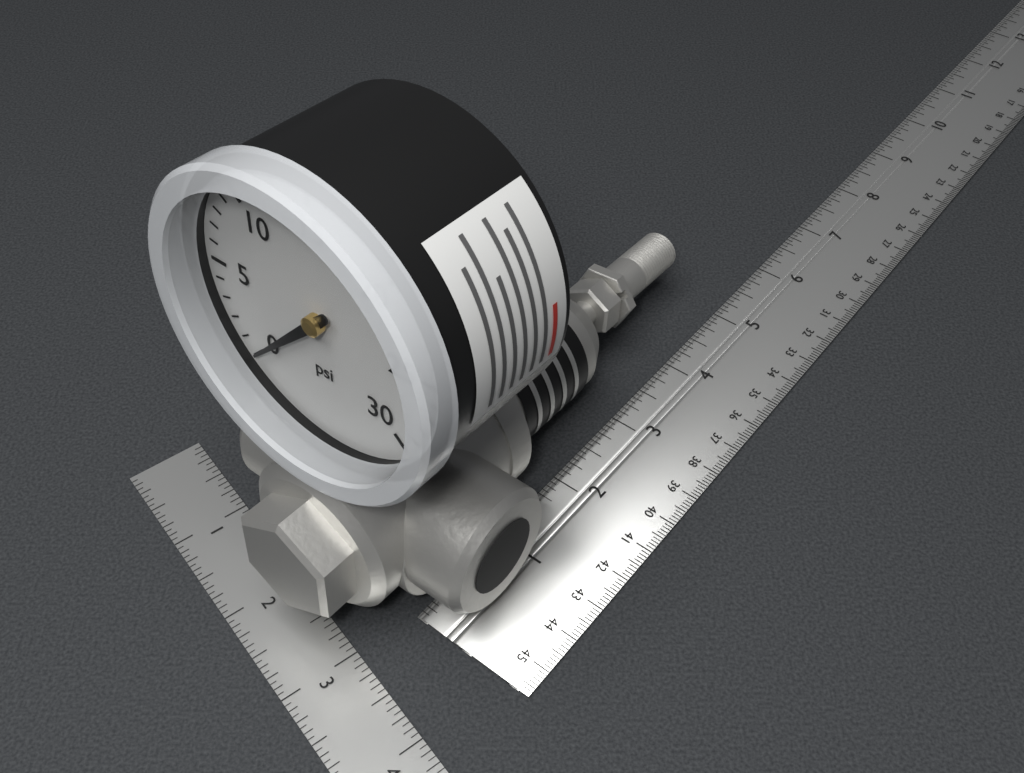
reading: 0 psi
